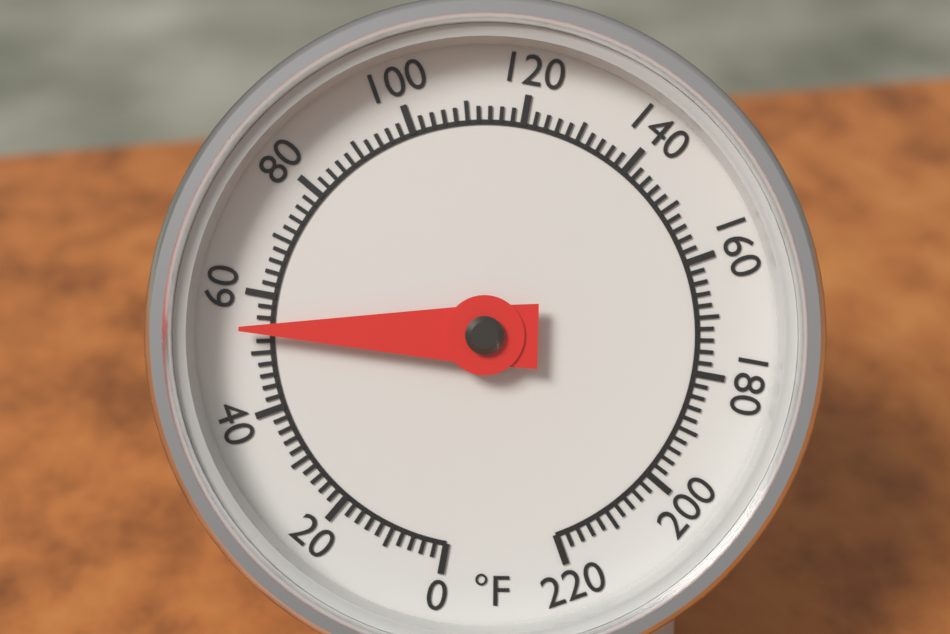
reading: 54 °F
